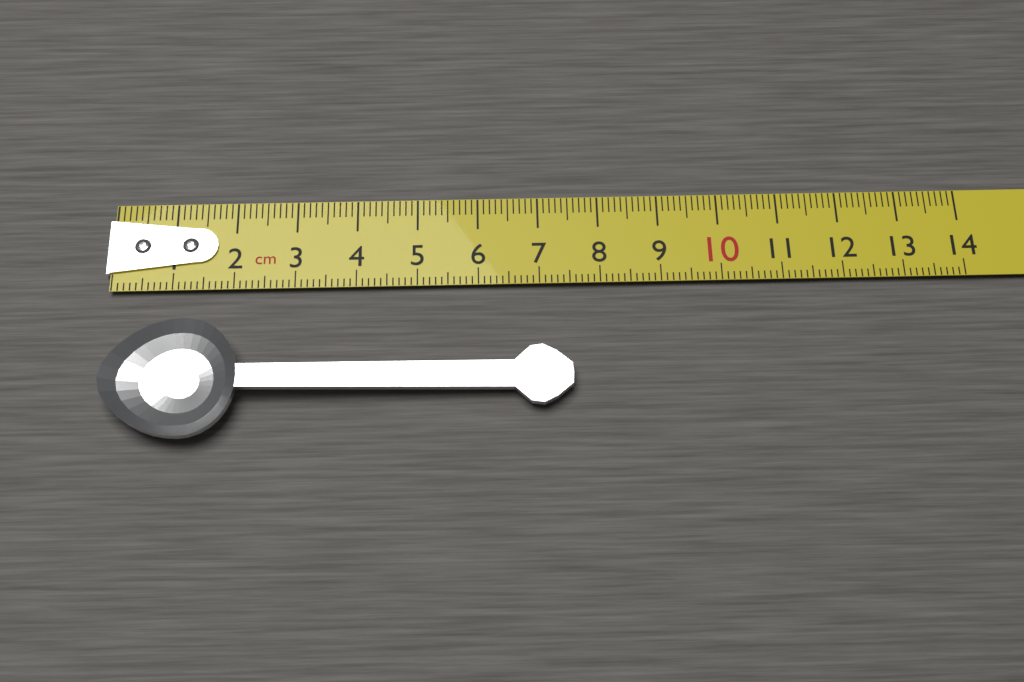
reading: 7.5 cm
